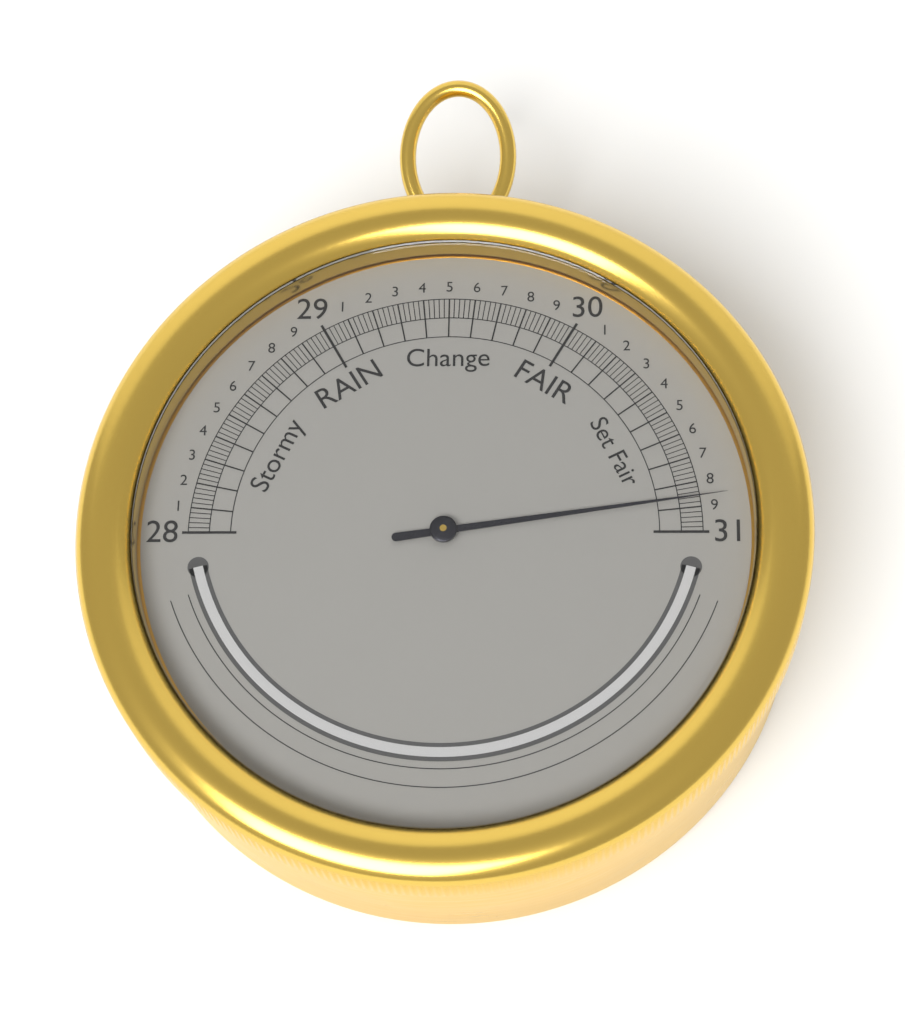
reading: 30.86 inHg
